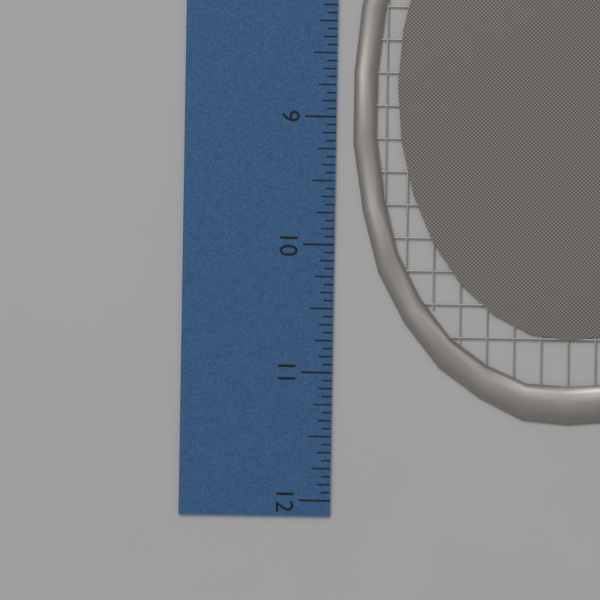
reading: 11.3750 inch
